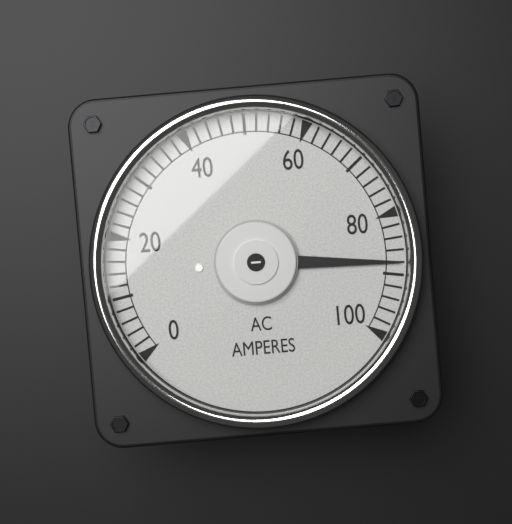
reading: 88 A
